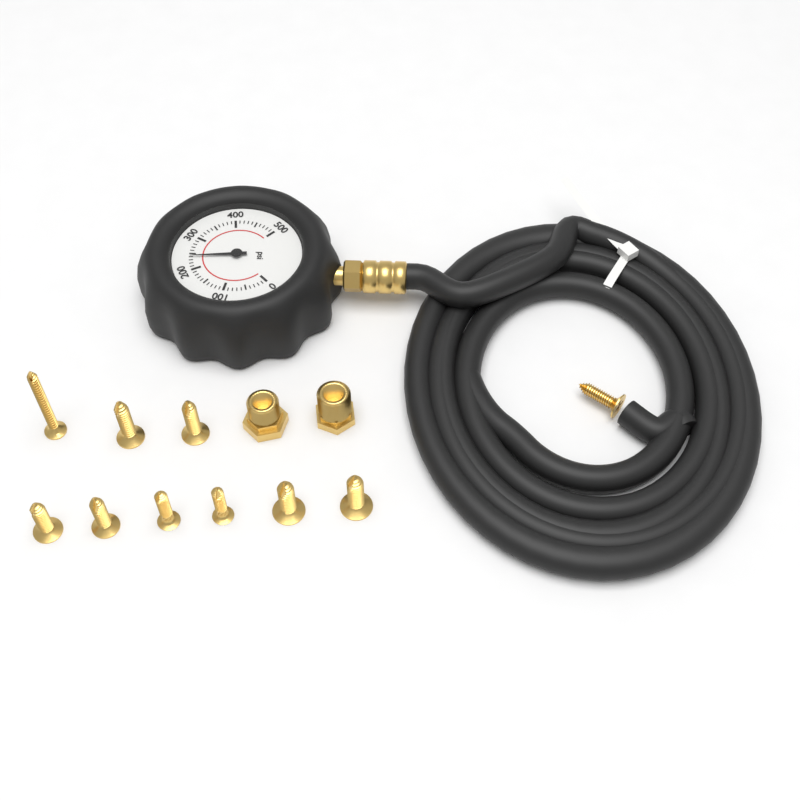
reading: 240 psi
